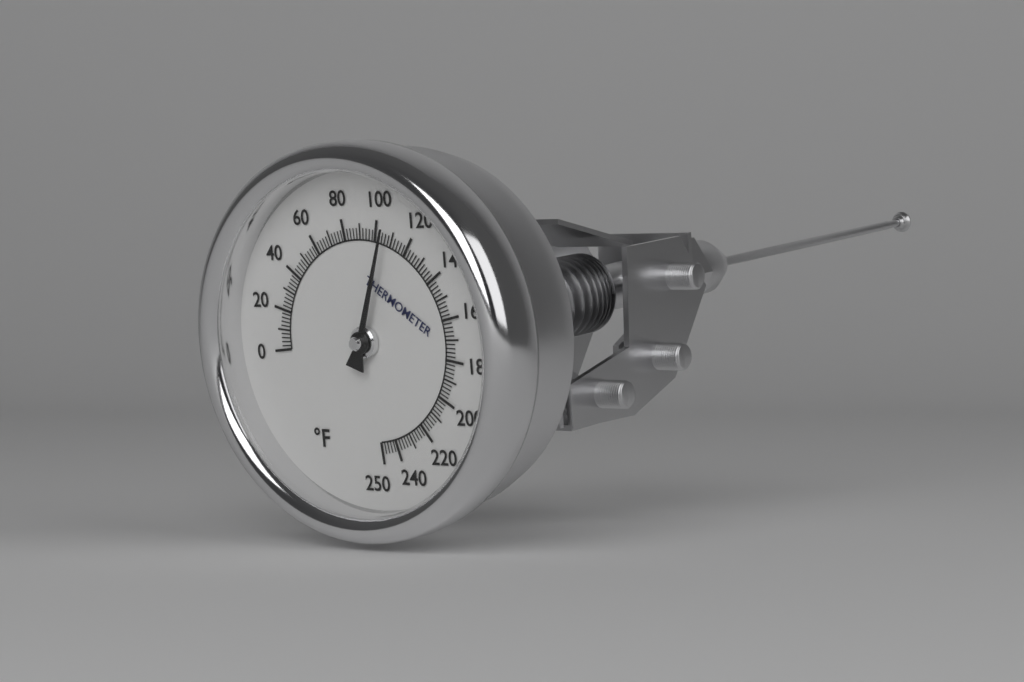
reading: 106 °F
